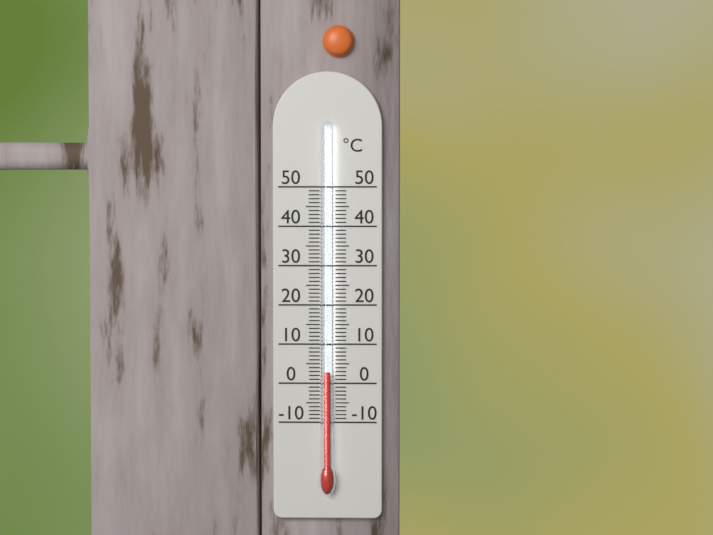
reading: 3 °C
